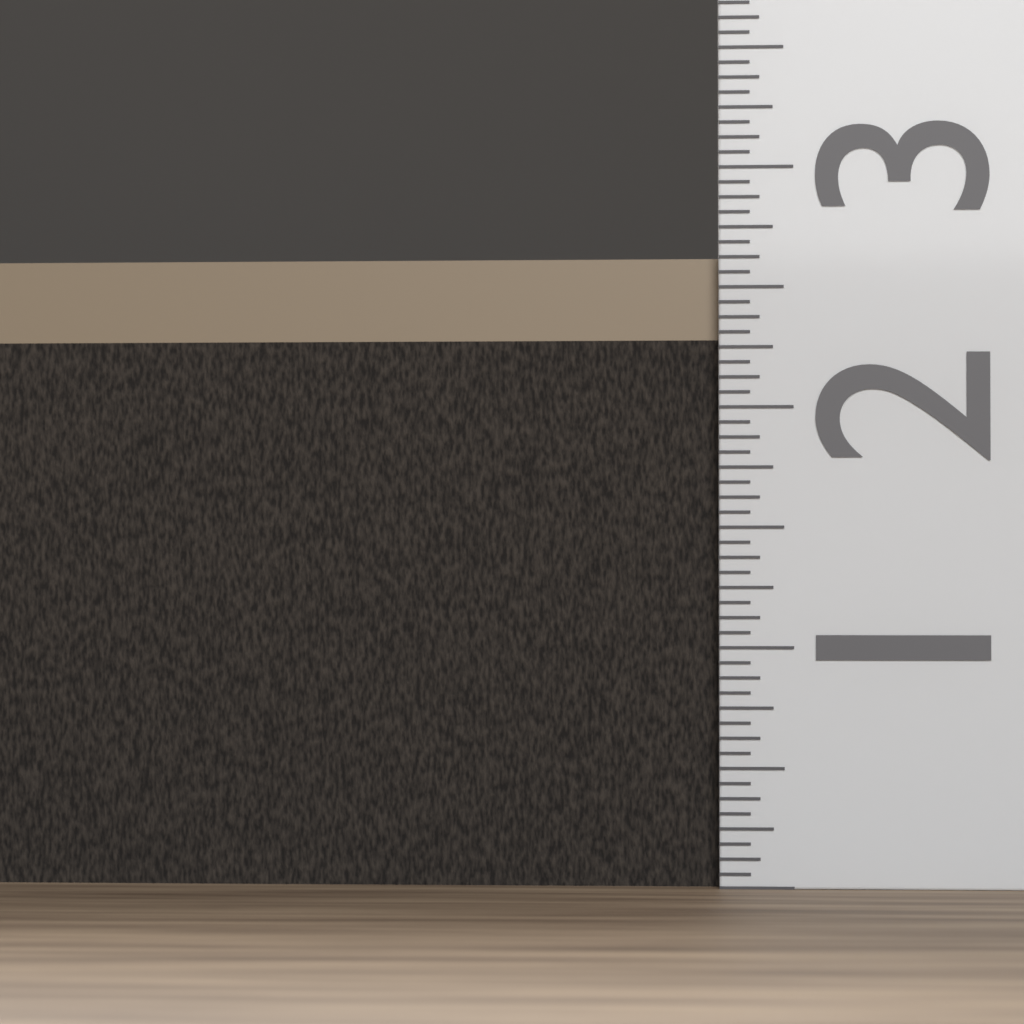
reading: 2.6250 (no unit)
